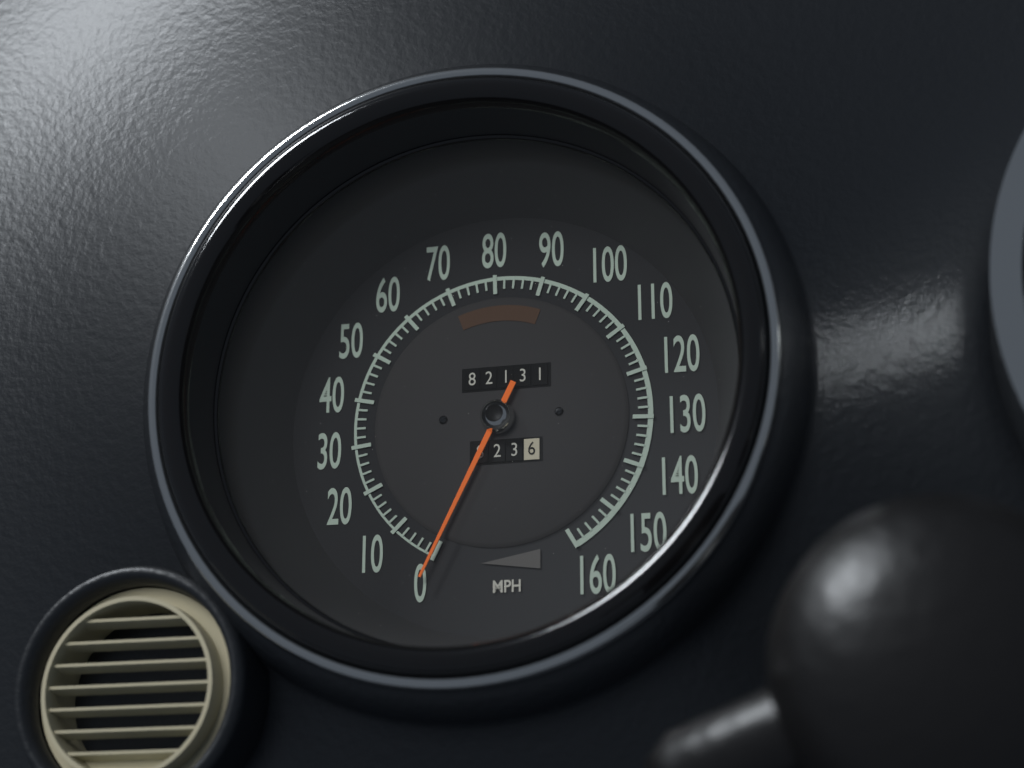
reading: 0 MPH
